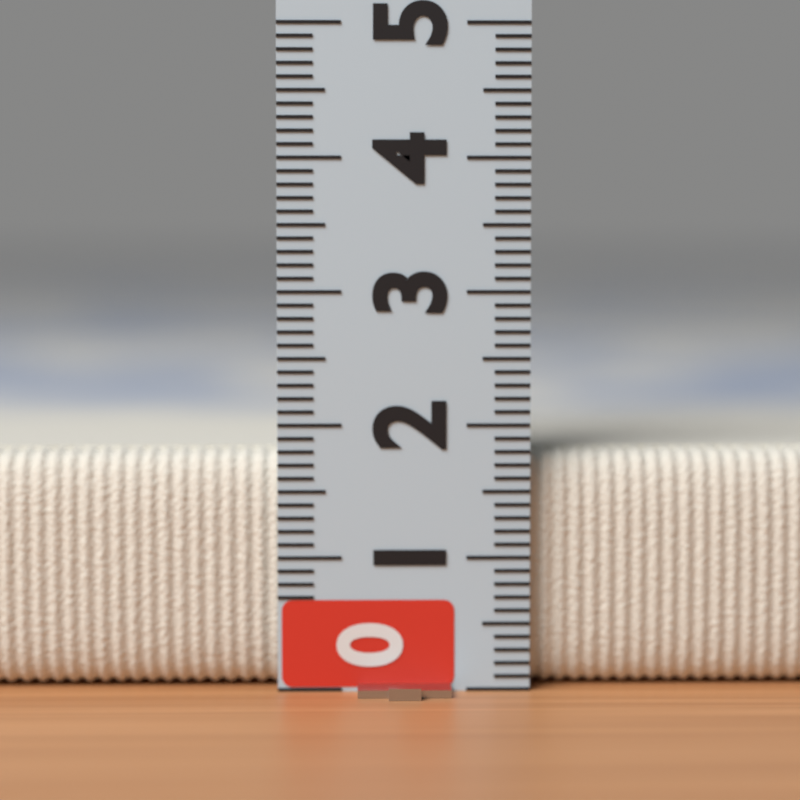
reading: 1.8 (no unit)
